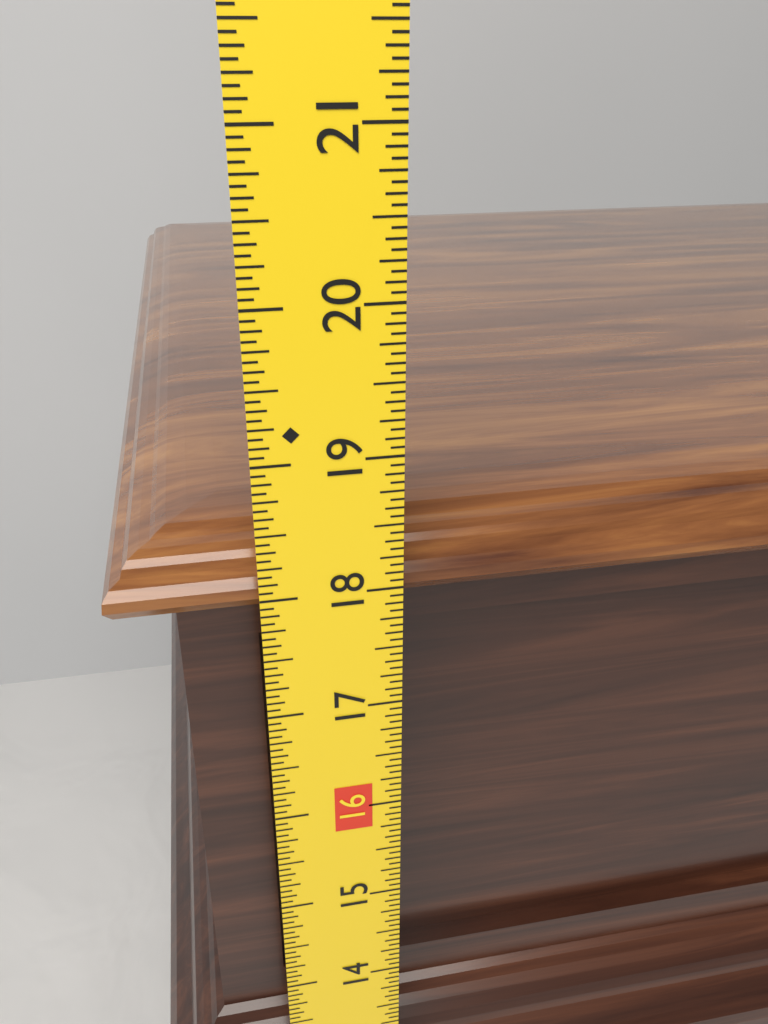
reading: 18.3125 in
